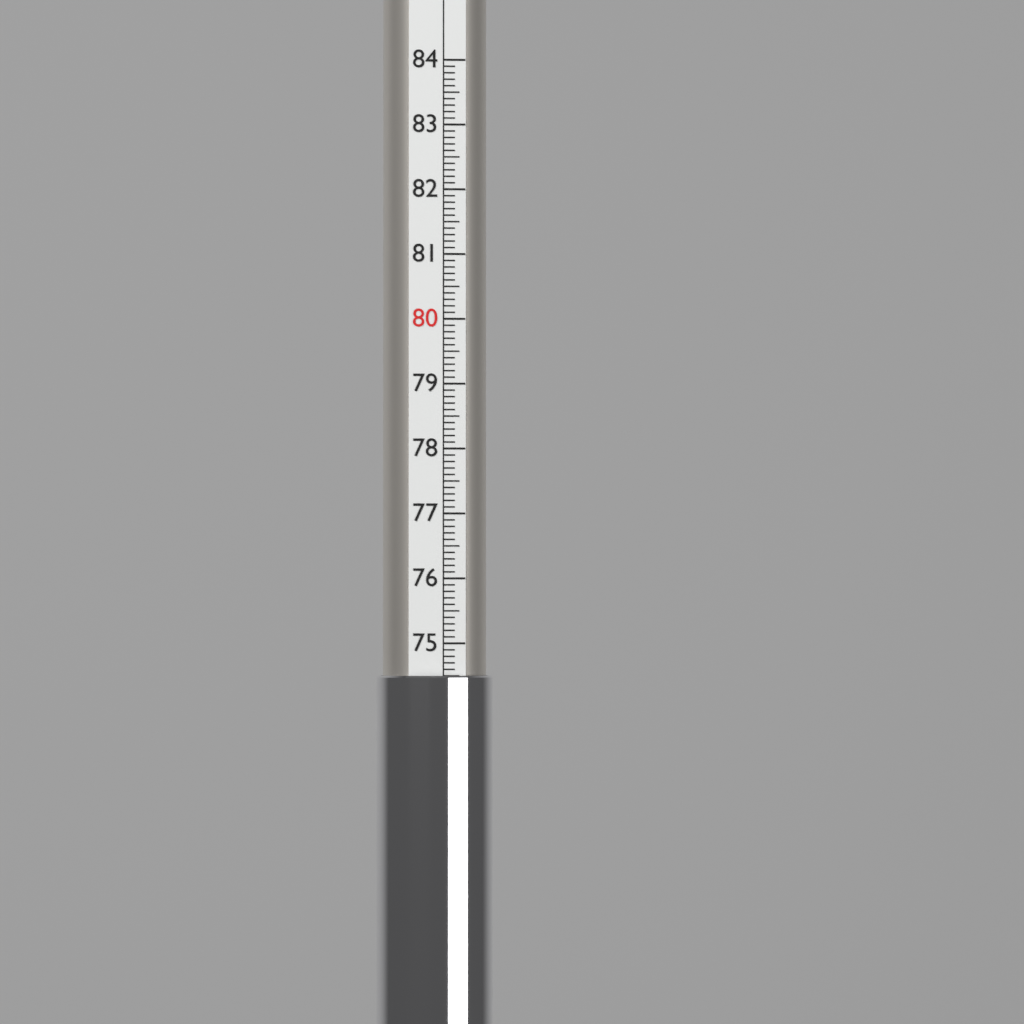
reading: 74.5 (no unit)
